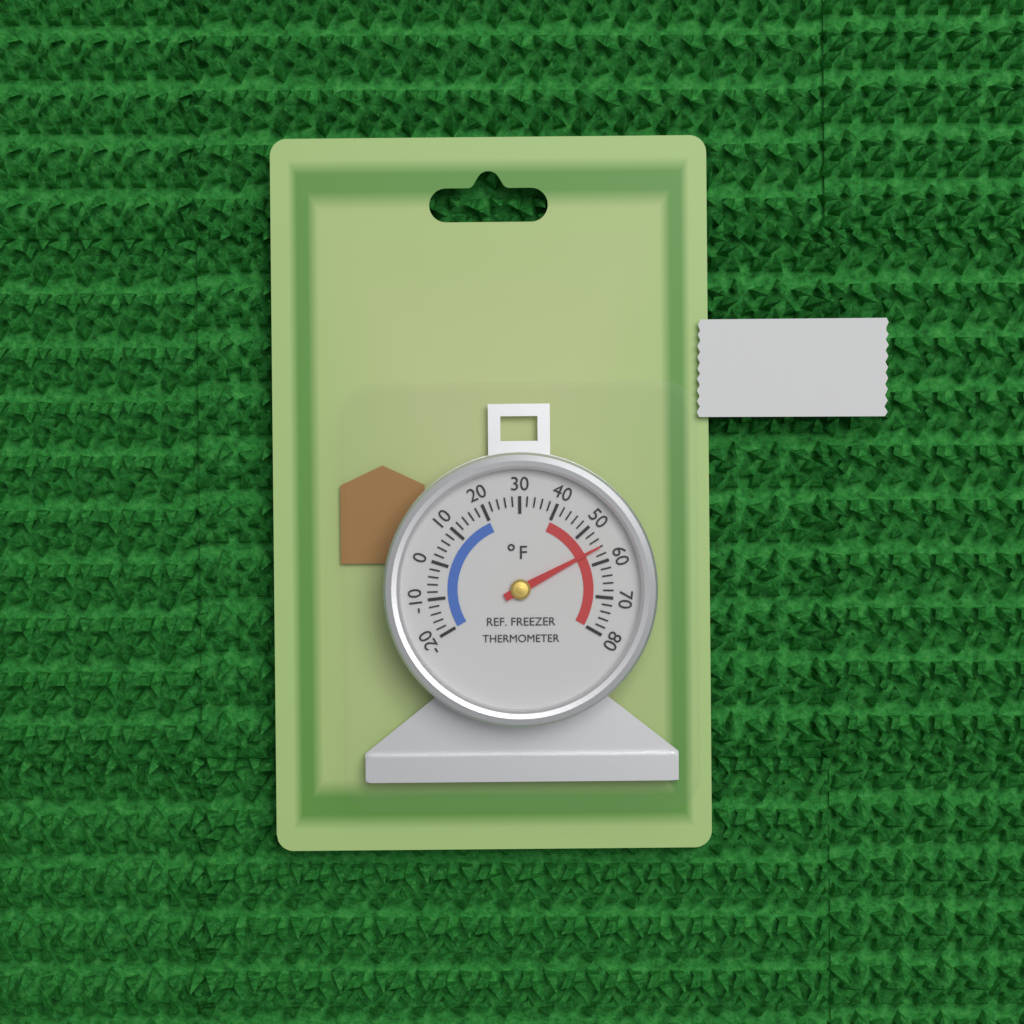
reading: 56 °F
